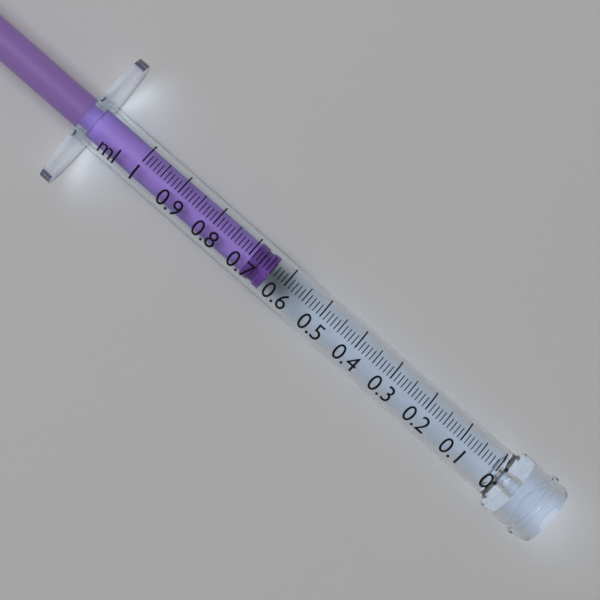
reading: 0.64 ml
